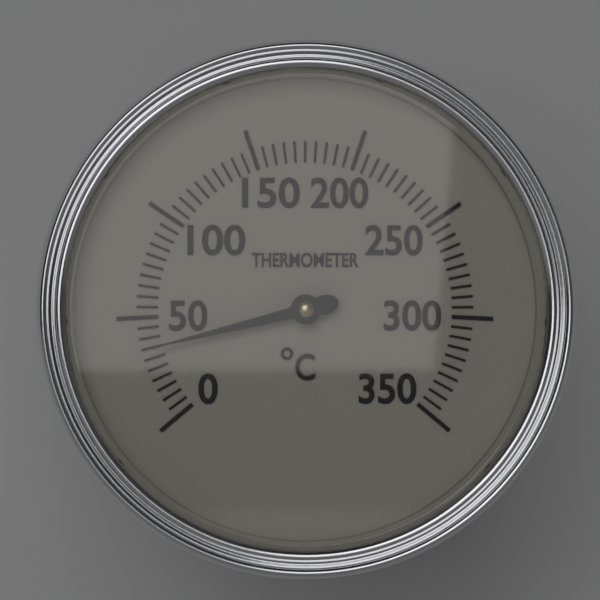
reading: 35 °C
